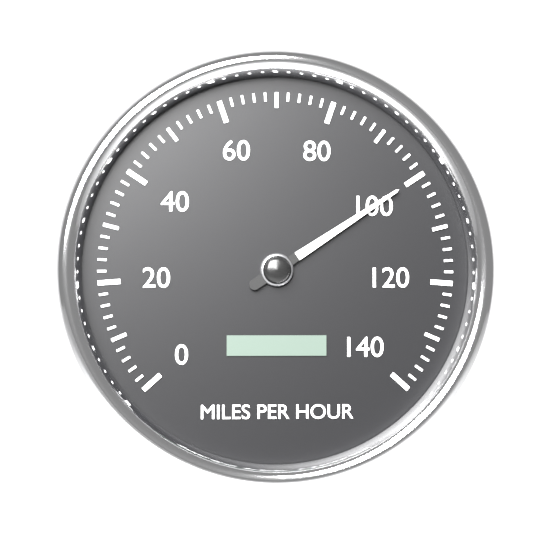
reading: 100 mph
